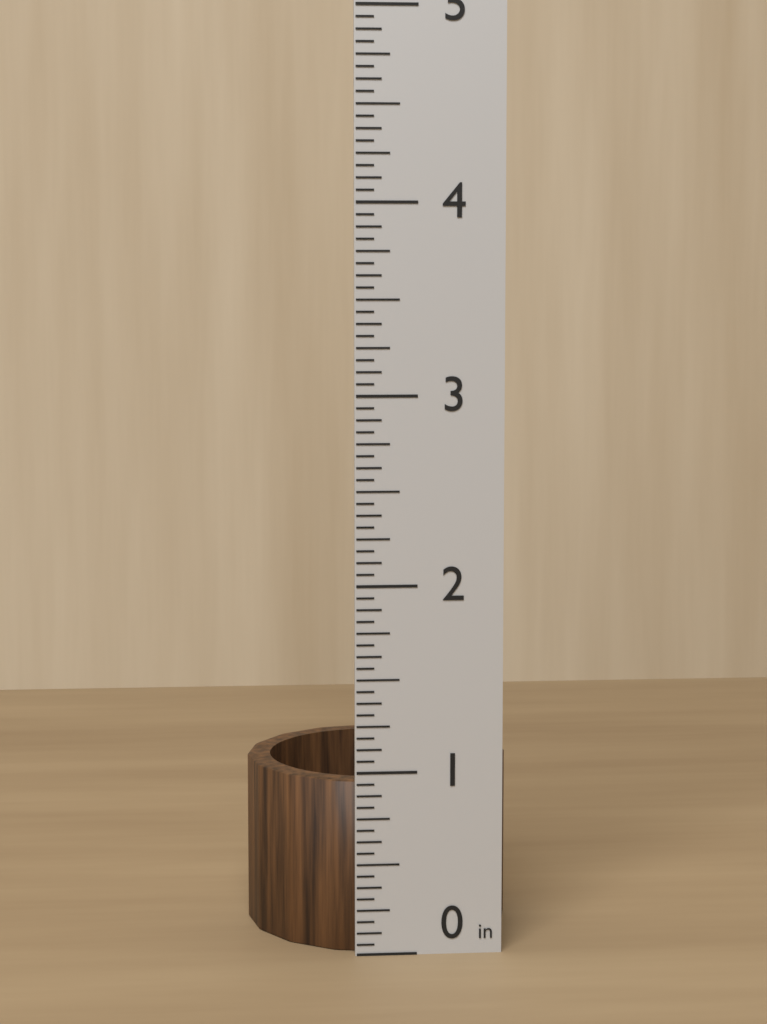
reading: 0.9375 in
